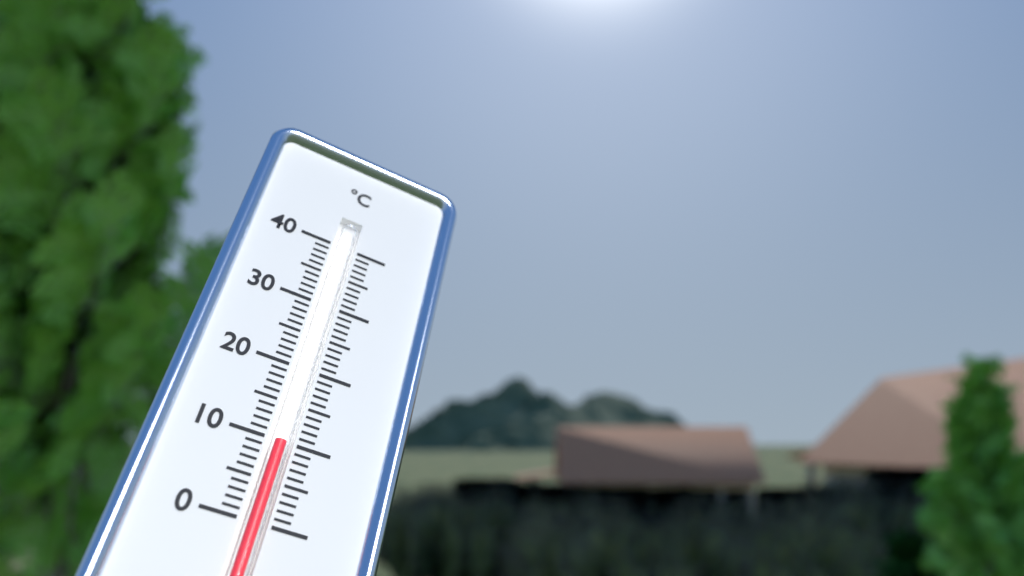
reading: 10 °C
